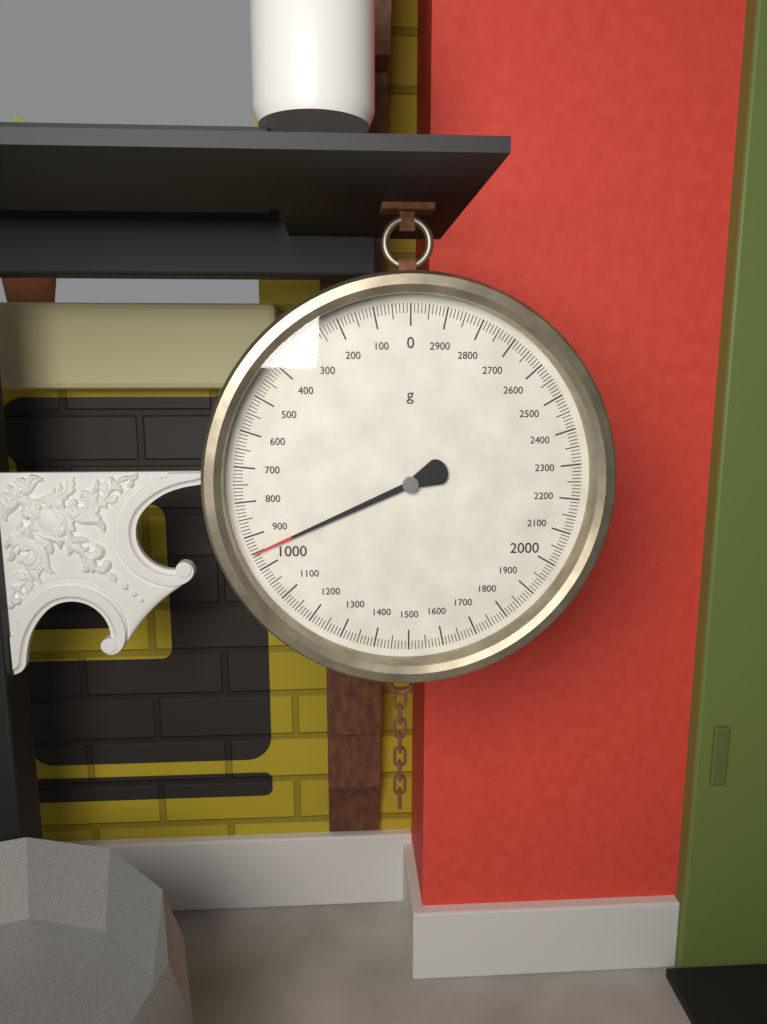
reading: 950 g
